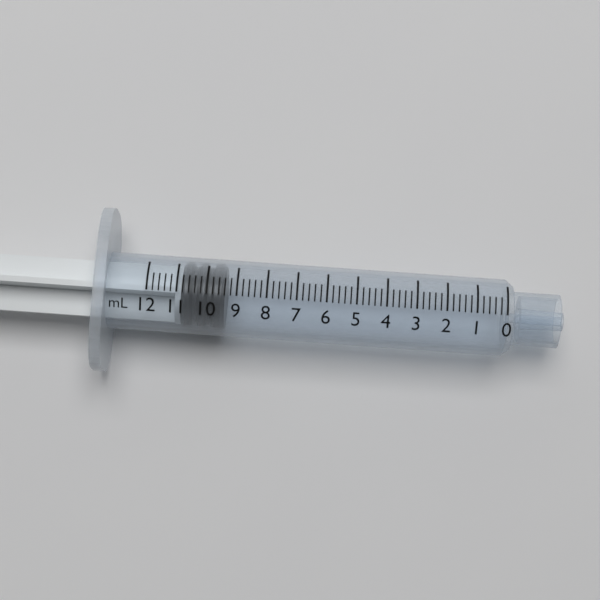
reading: 9.4 mL
